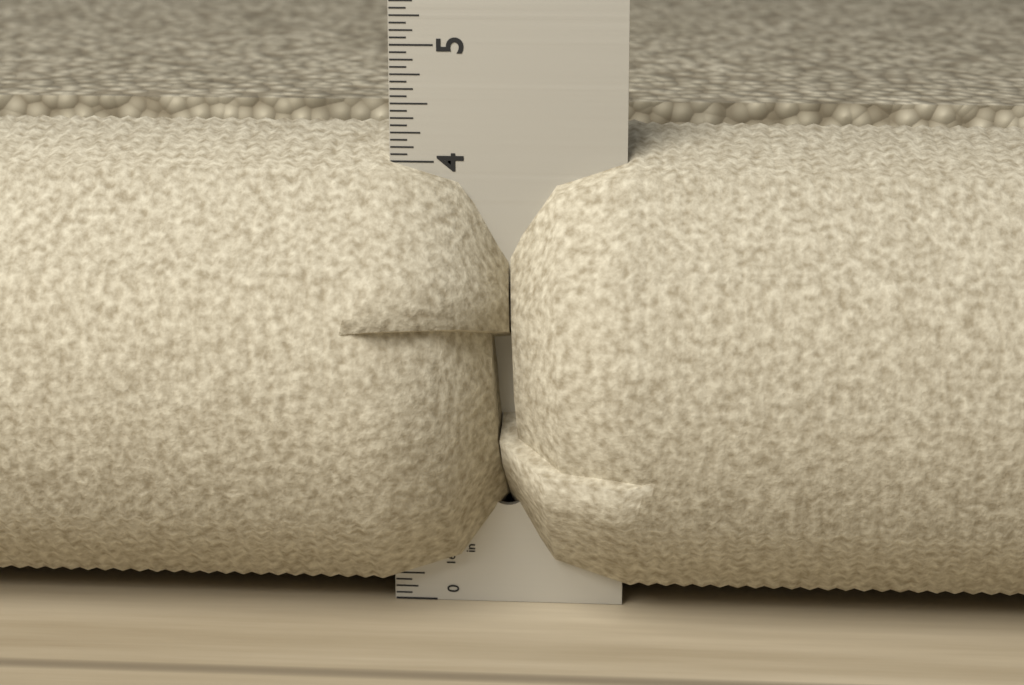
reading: 4.2500 in
